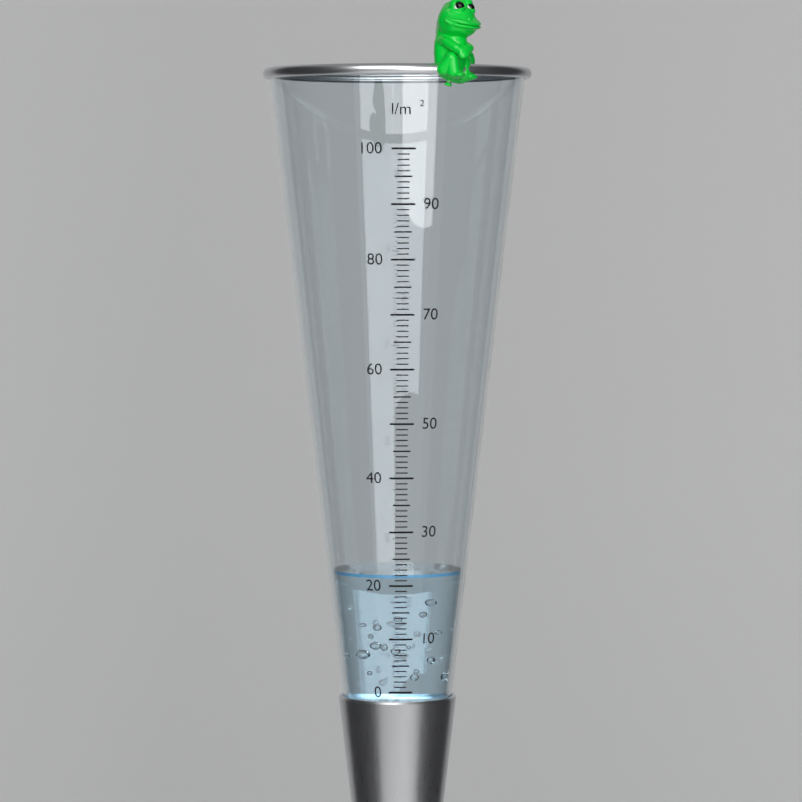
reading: 22 l/m²
